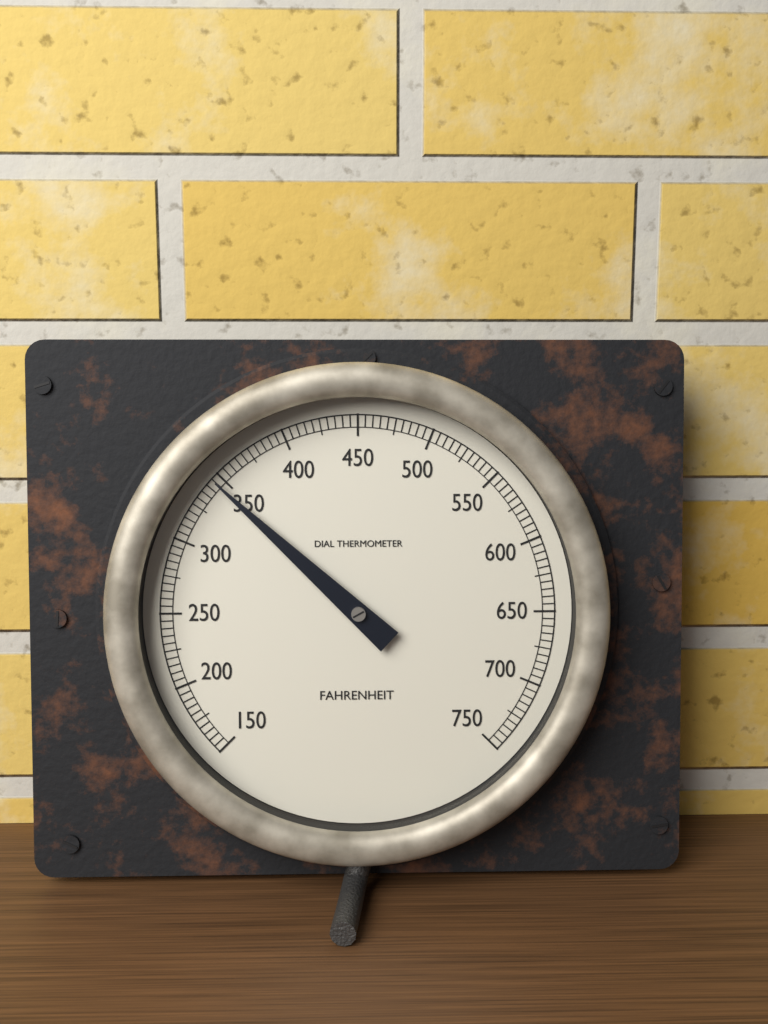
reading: 345 °F
